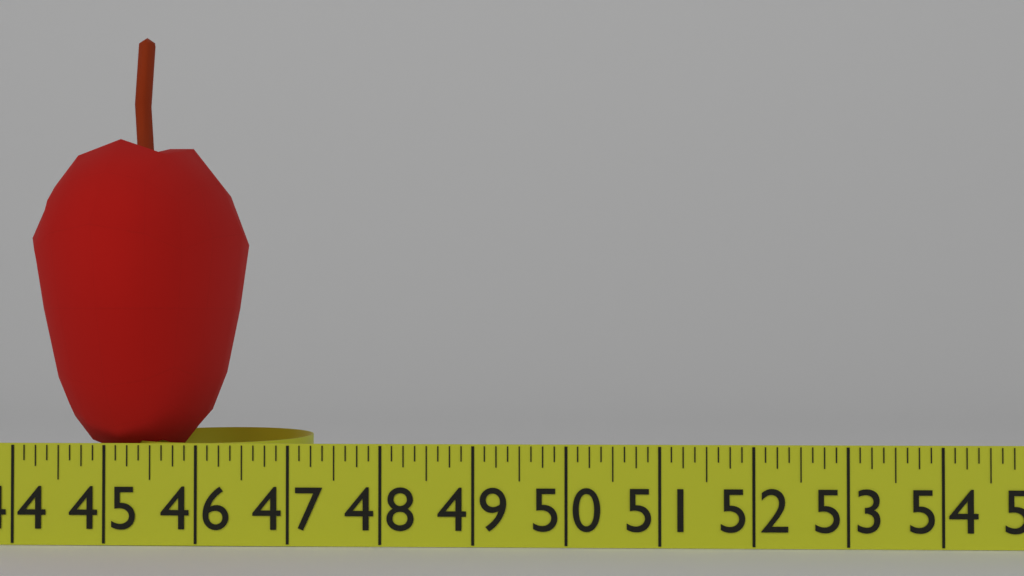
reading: 46.250 in
